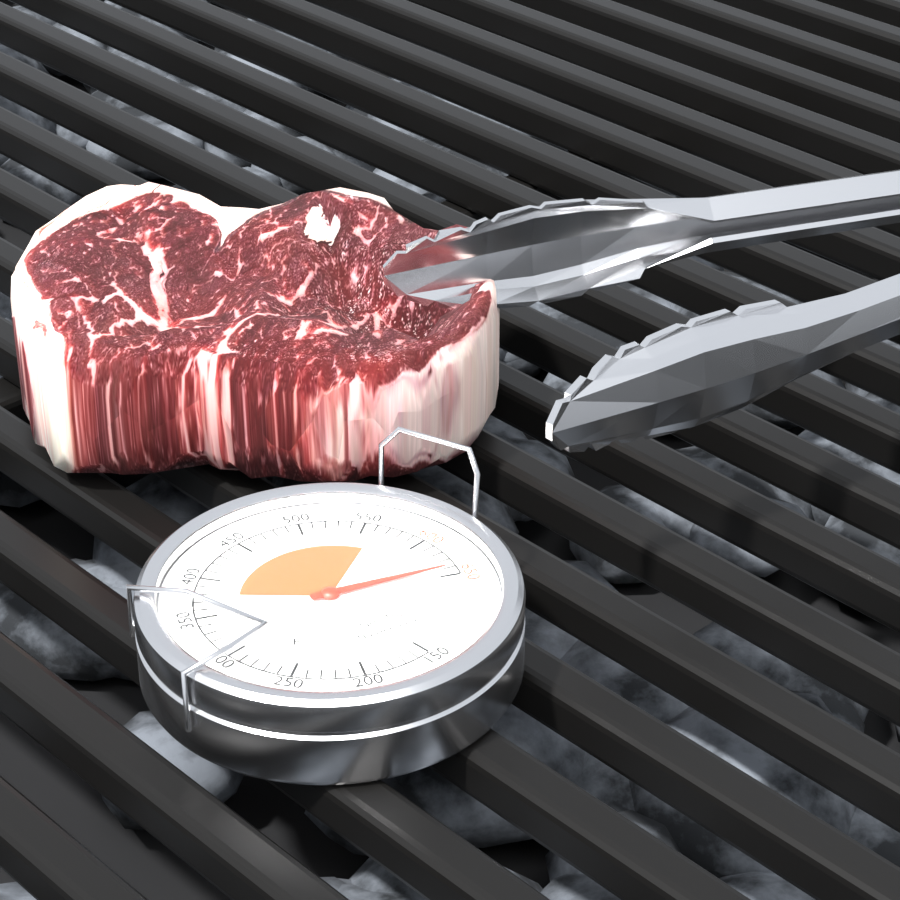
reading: 640 °F
